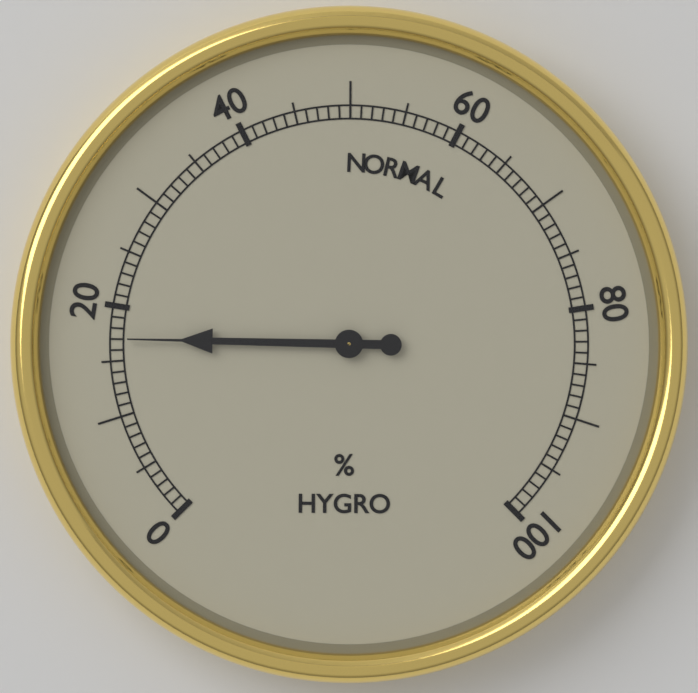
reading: 17 %
